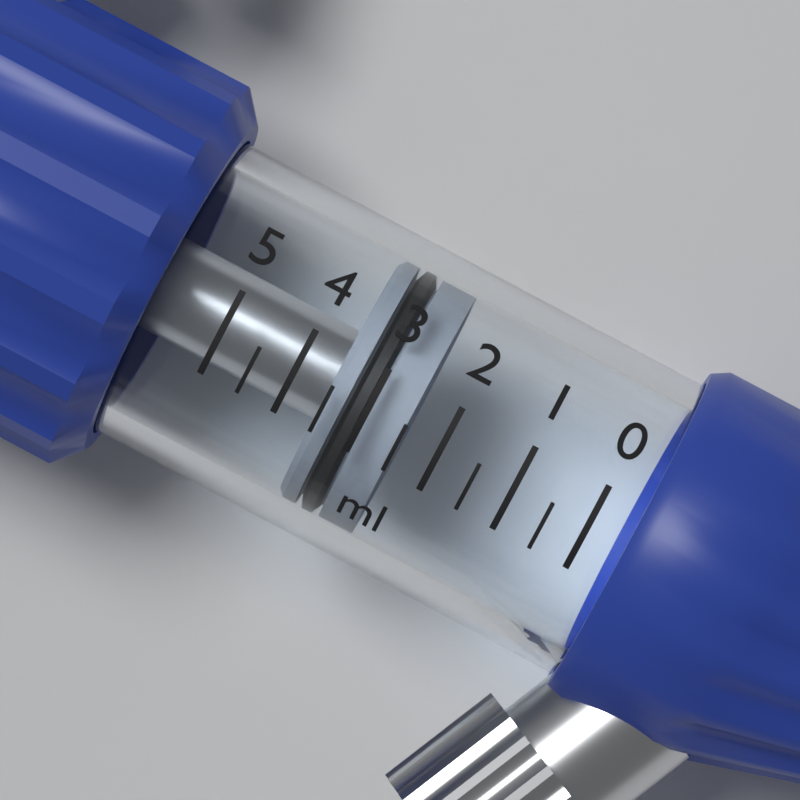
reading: 2.5 ml
